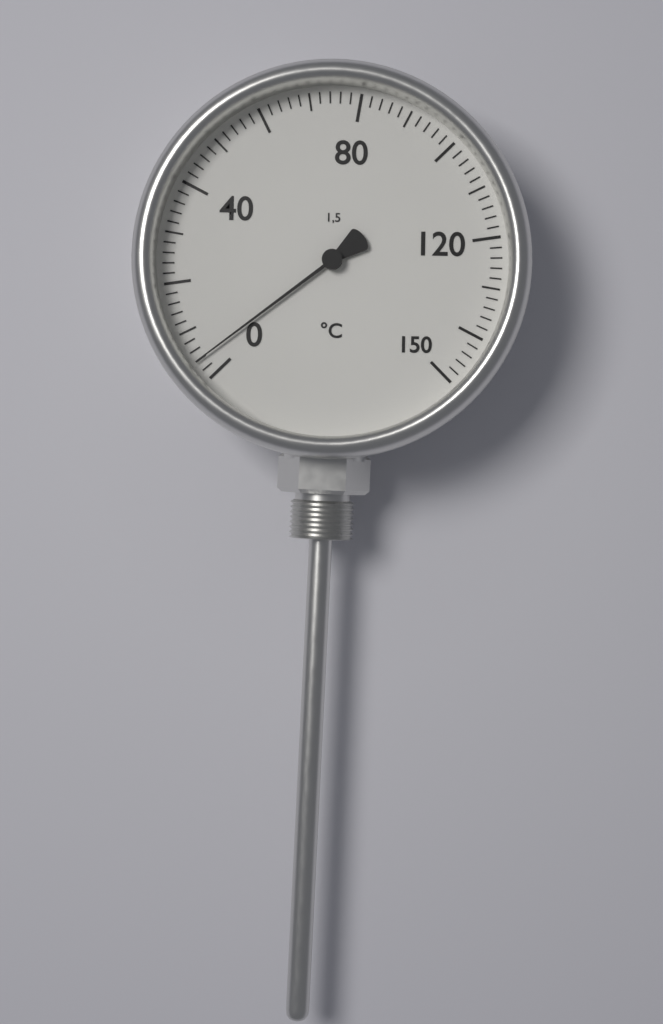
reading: 4 °C
